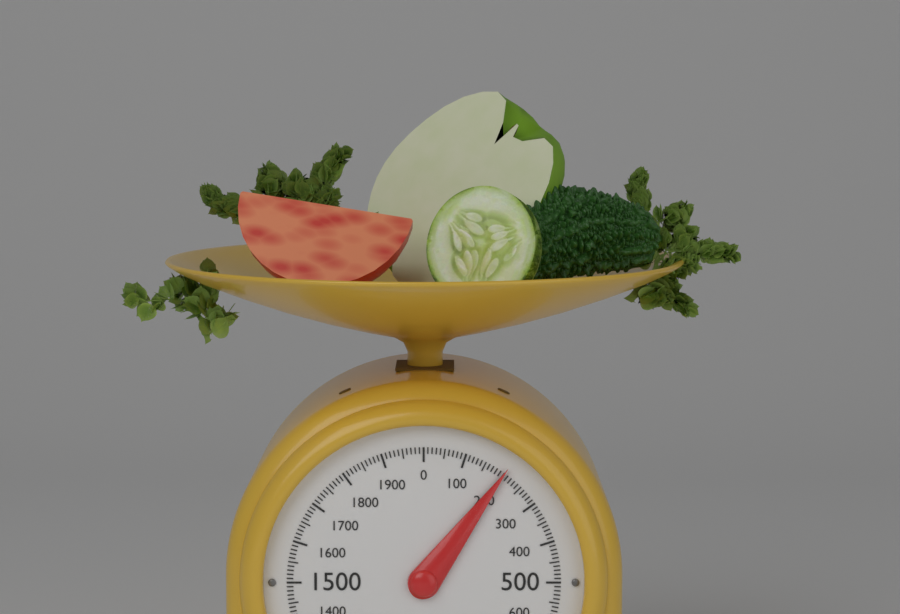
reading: 200 g
